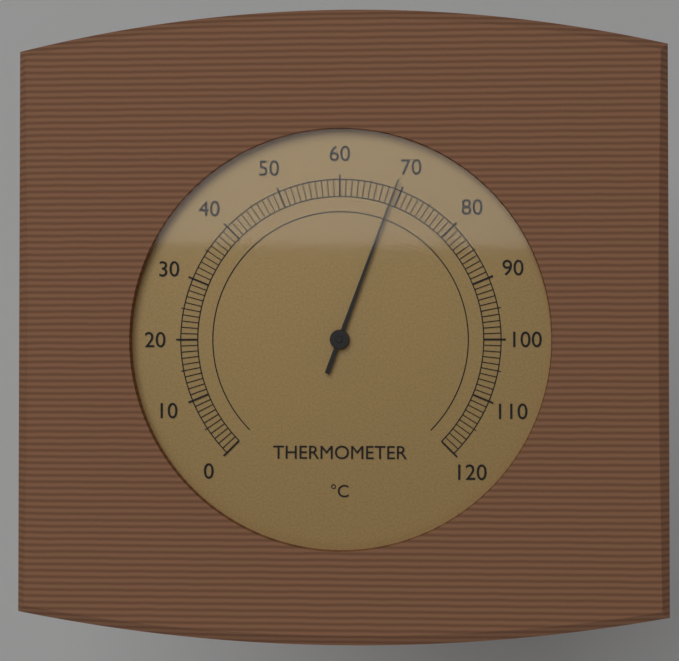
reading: 69 °C
